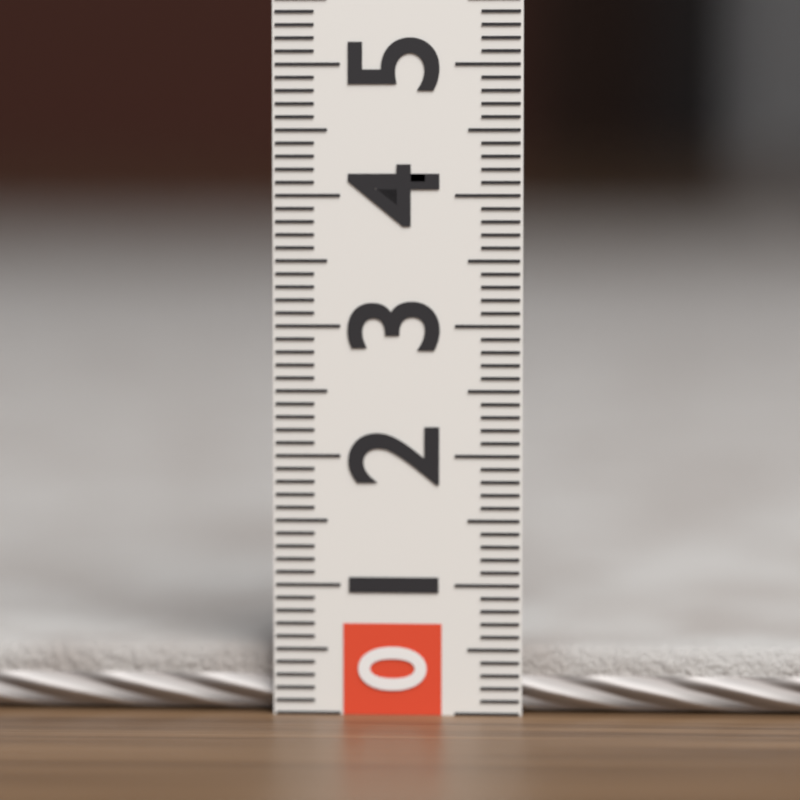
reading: 0.5 (no unit)
